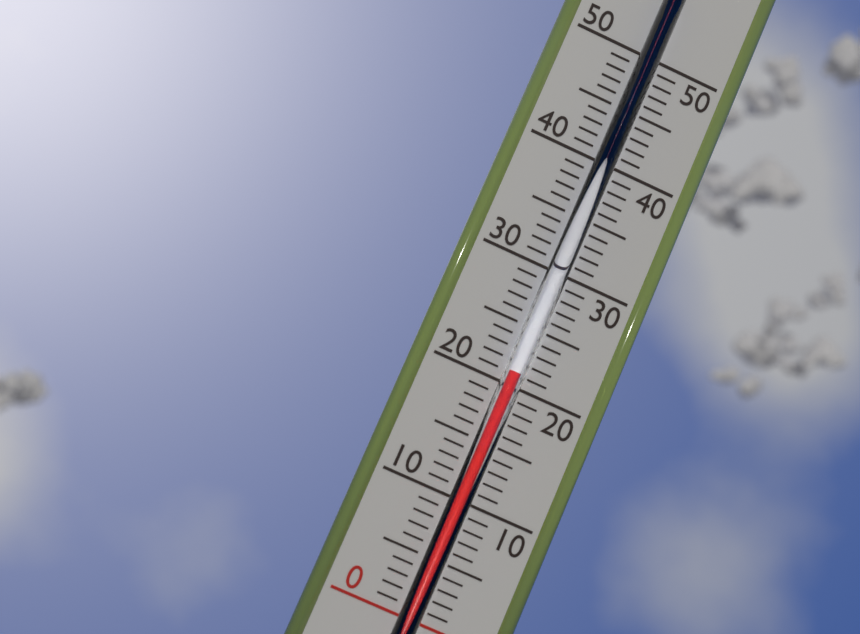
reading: 21 (no unit)
